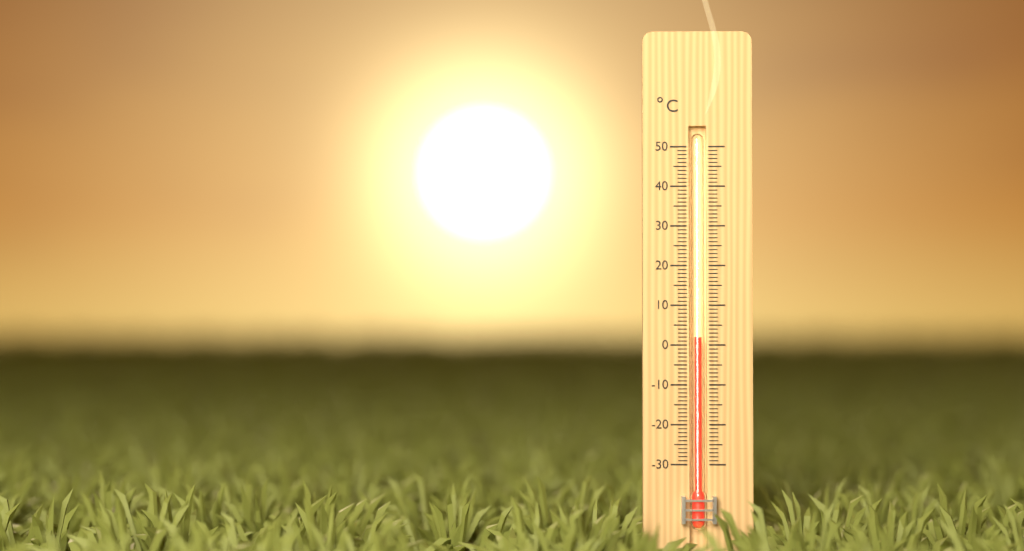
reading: 2 °C
